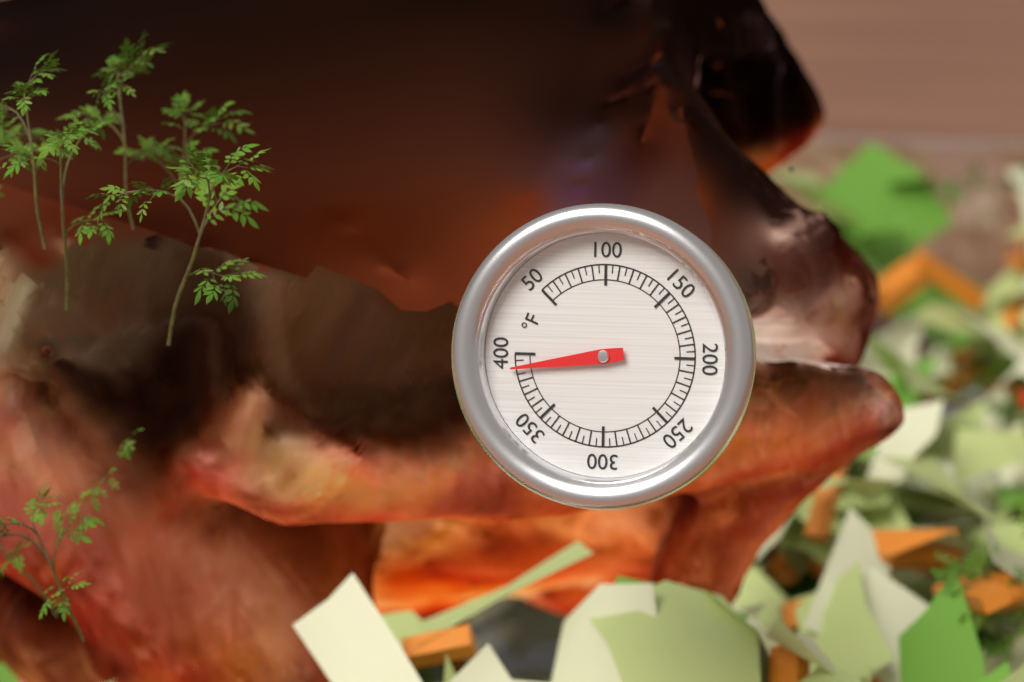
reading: 390 °F
